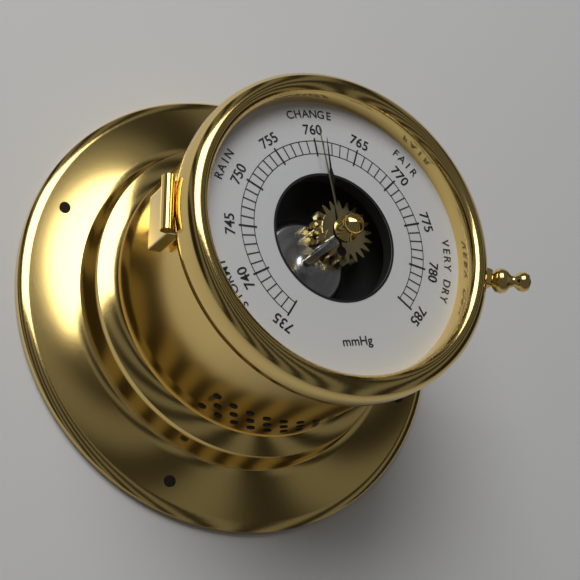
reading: 761 mmHg
